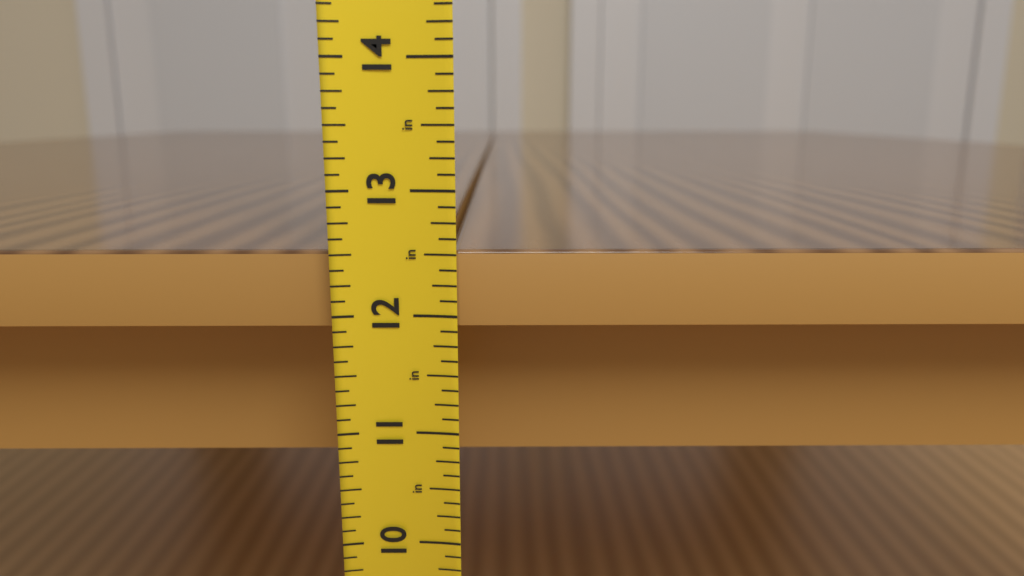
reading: 12.500 in
